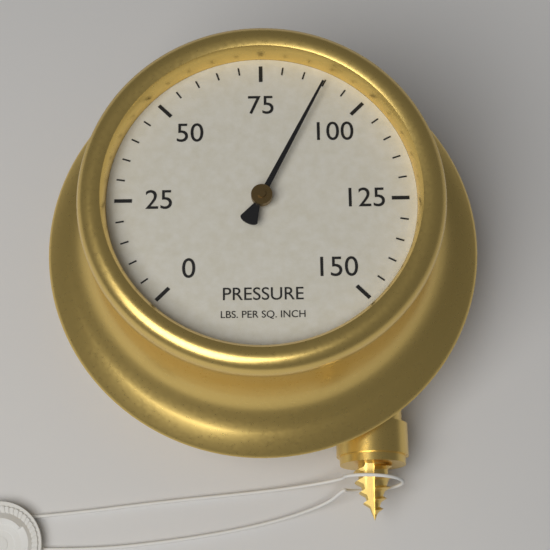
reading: 90 psi
